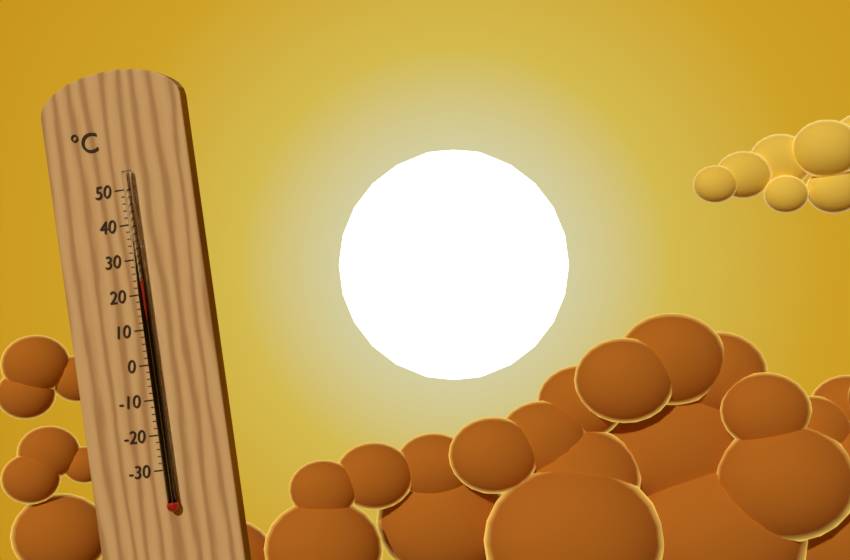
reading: 24 °C
